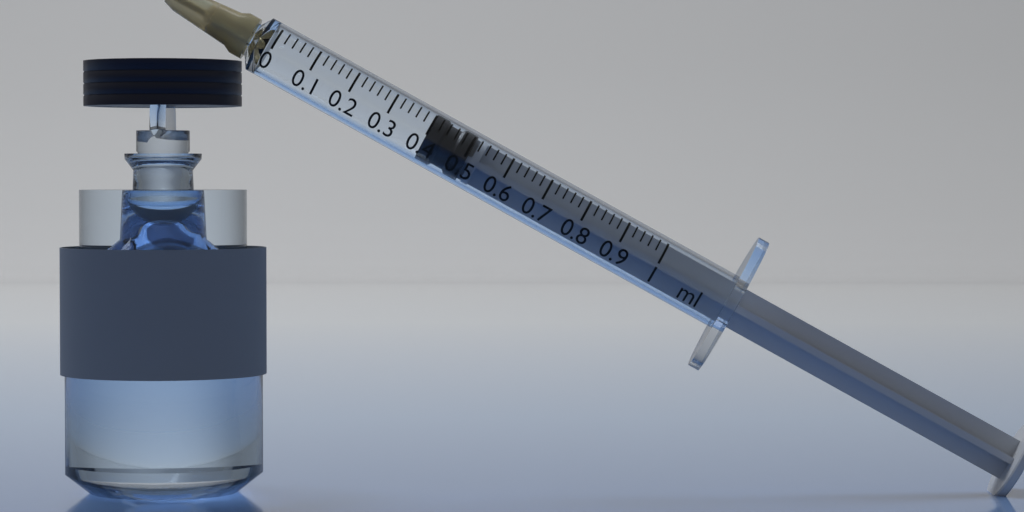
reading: 0.40 ml
